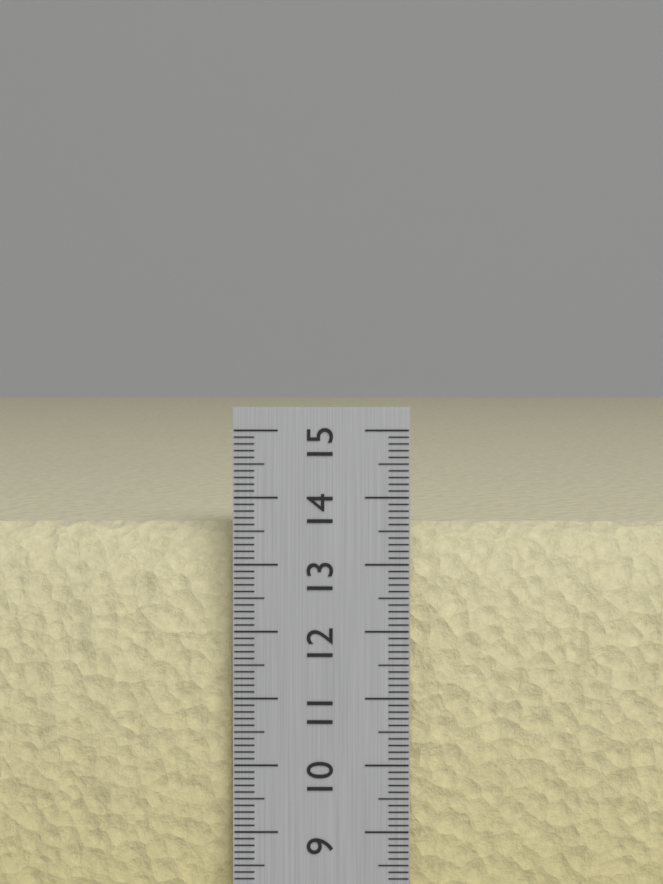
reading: 13.6 cm
